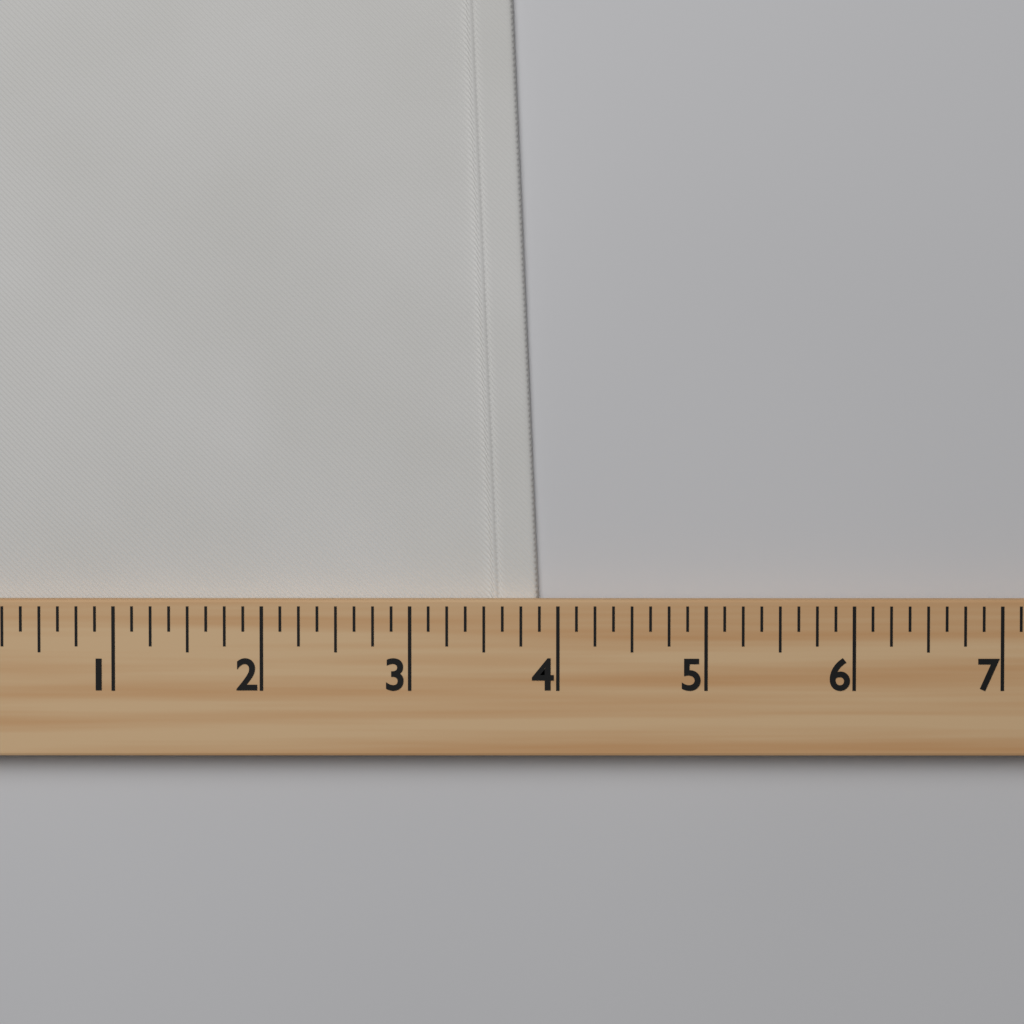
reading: 3.875 (no unit)
